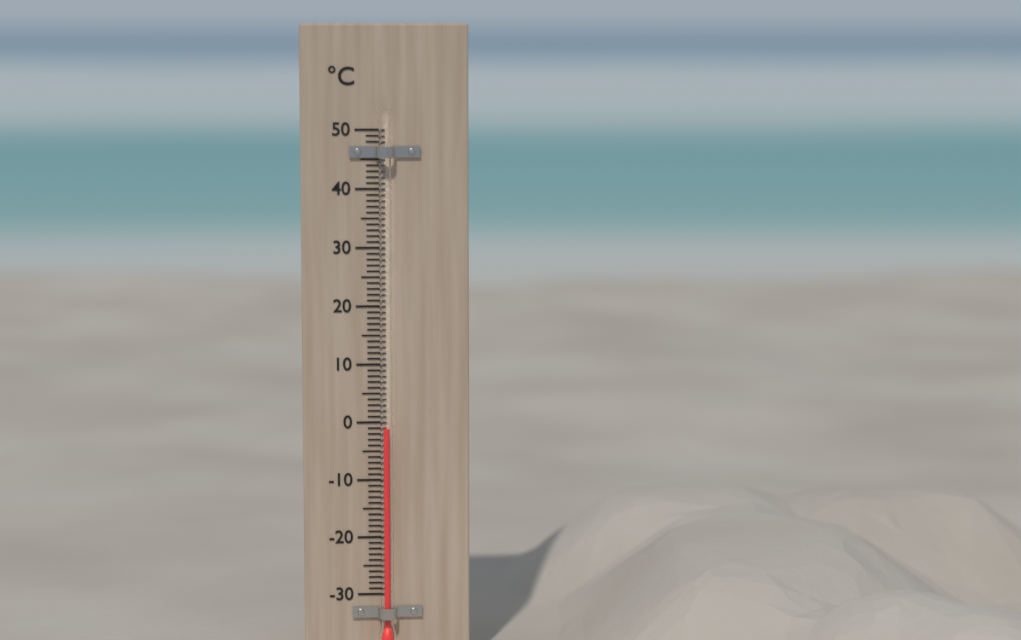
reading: -1 °C
